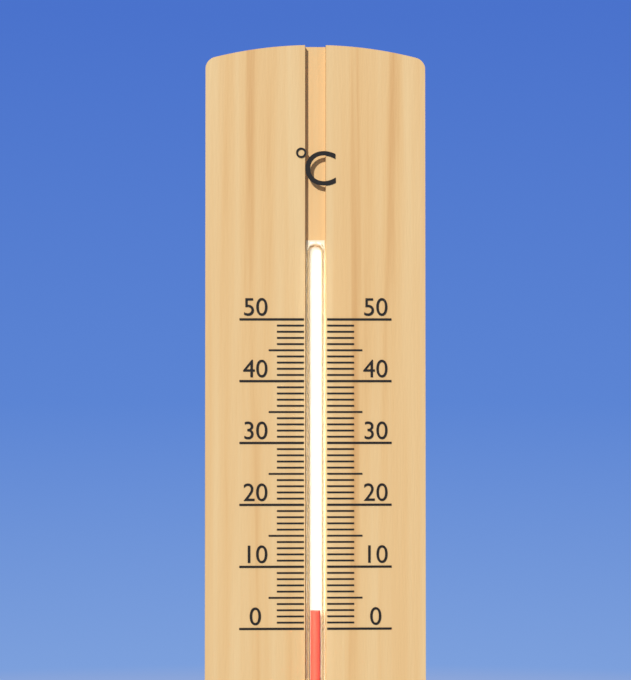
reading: 3 °C
